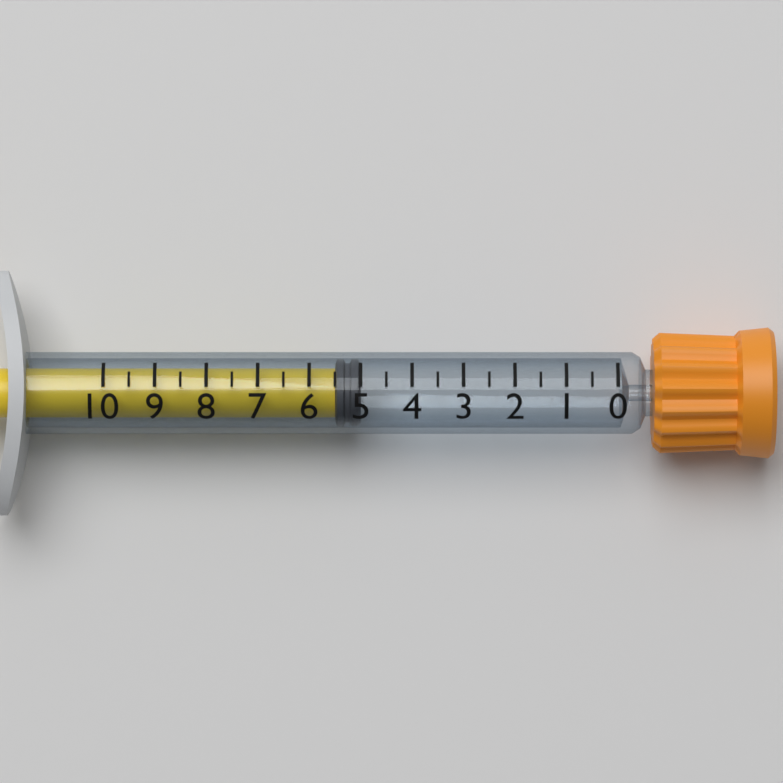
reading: 5.0 (no unit)
